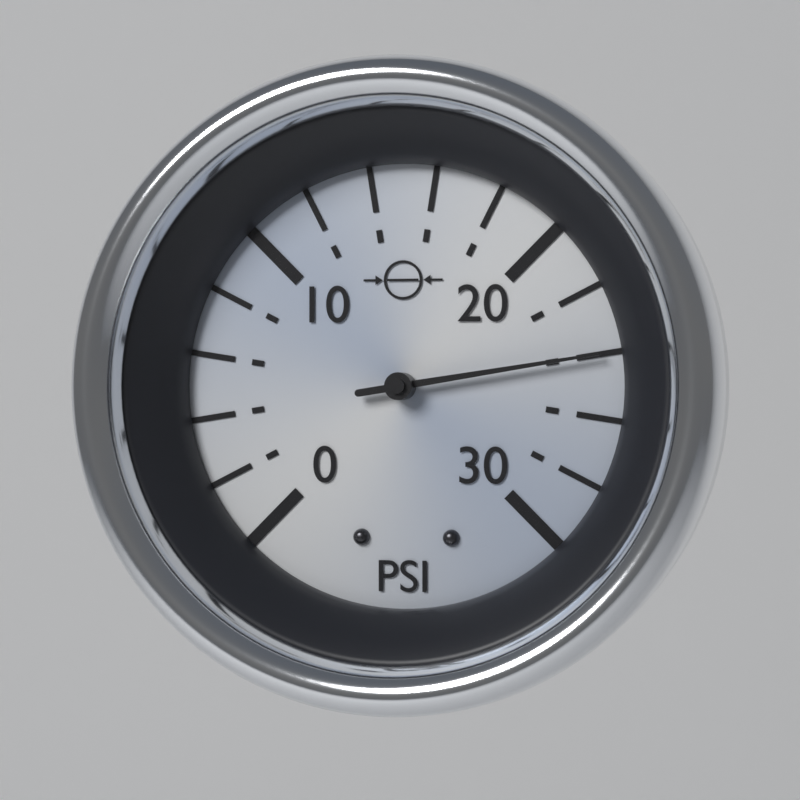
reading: 24 psi
